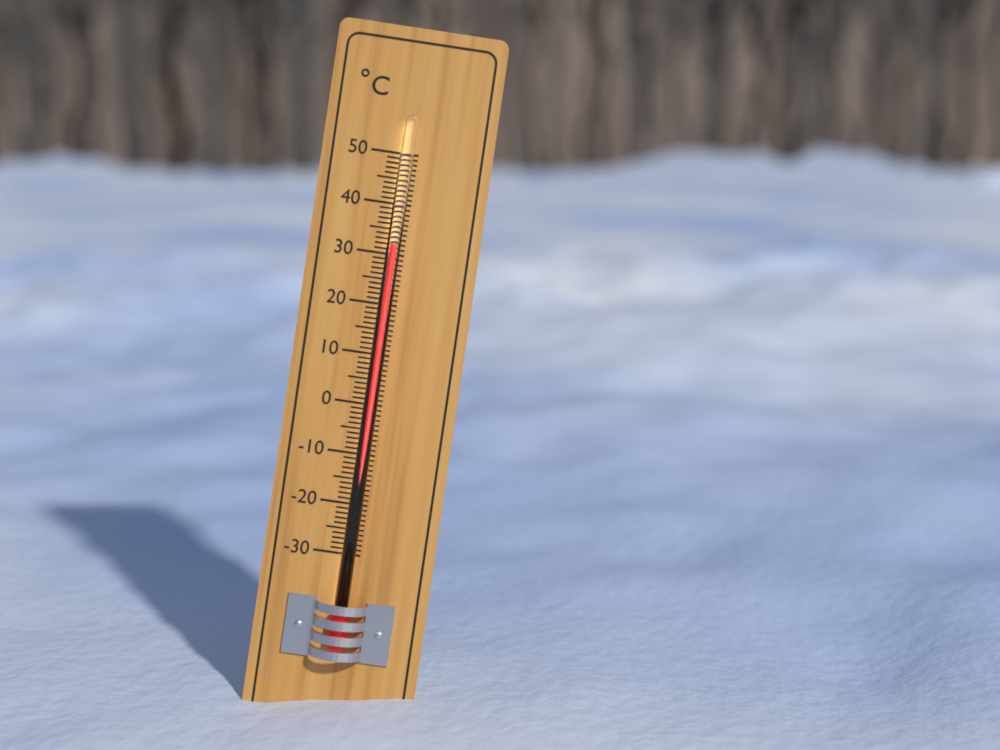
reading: 32 °C
